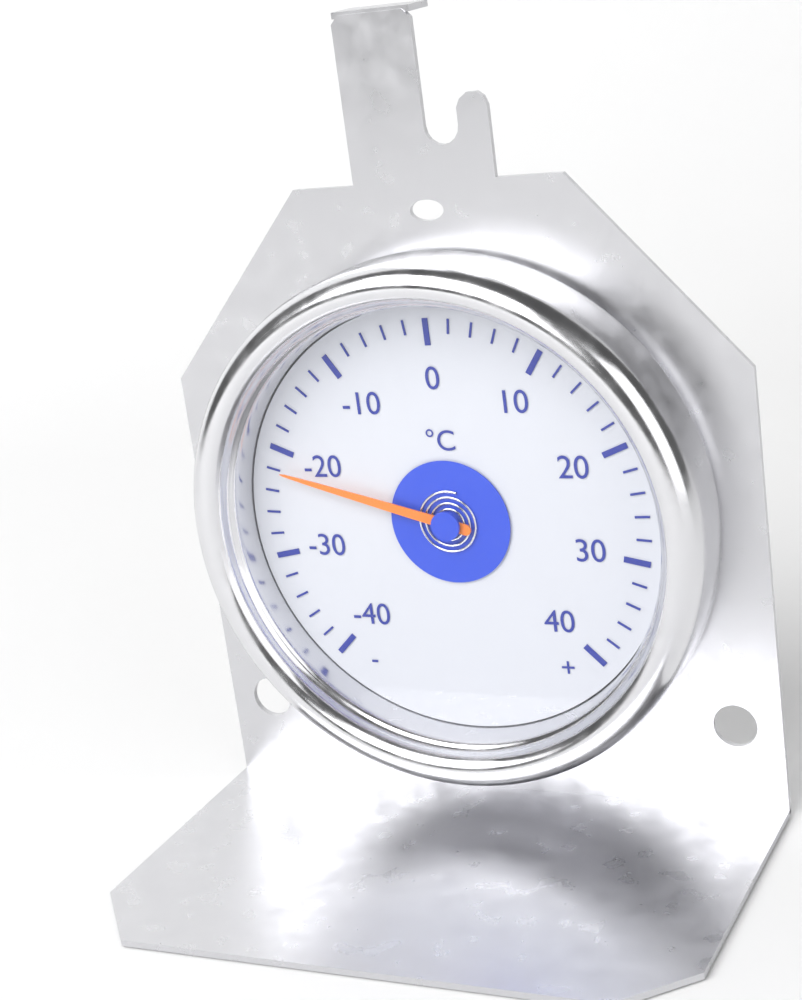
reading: -22 °C
